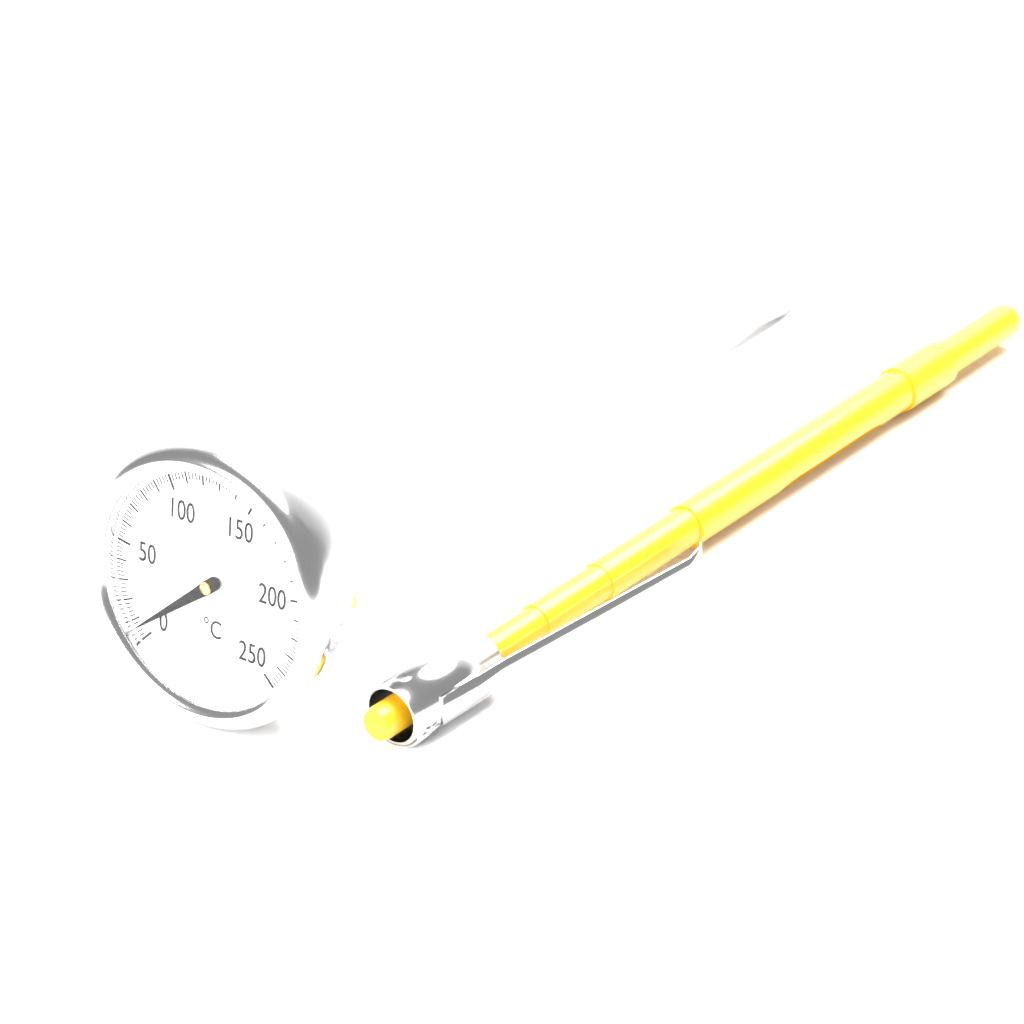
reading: 6 °C
